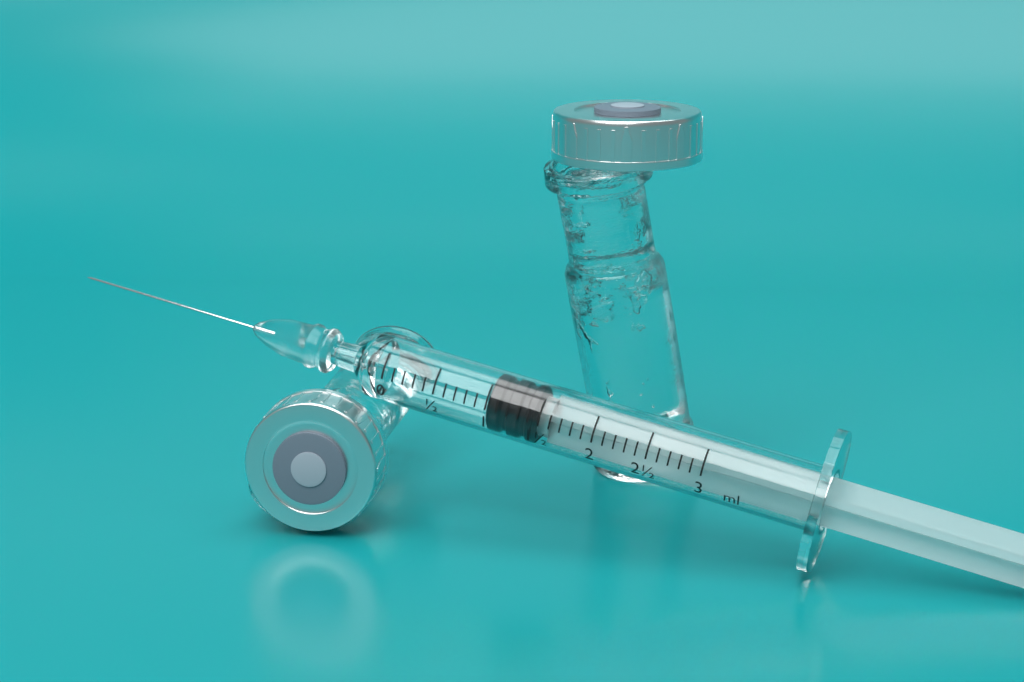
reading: 1.0 ml
